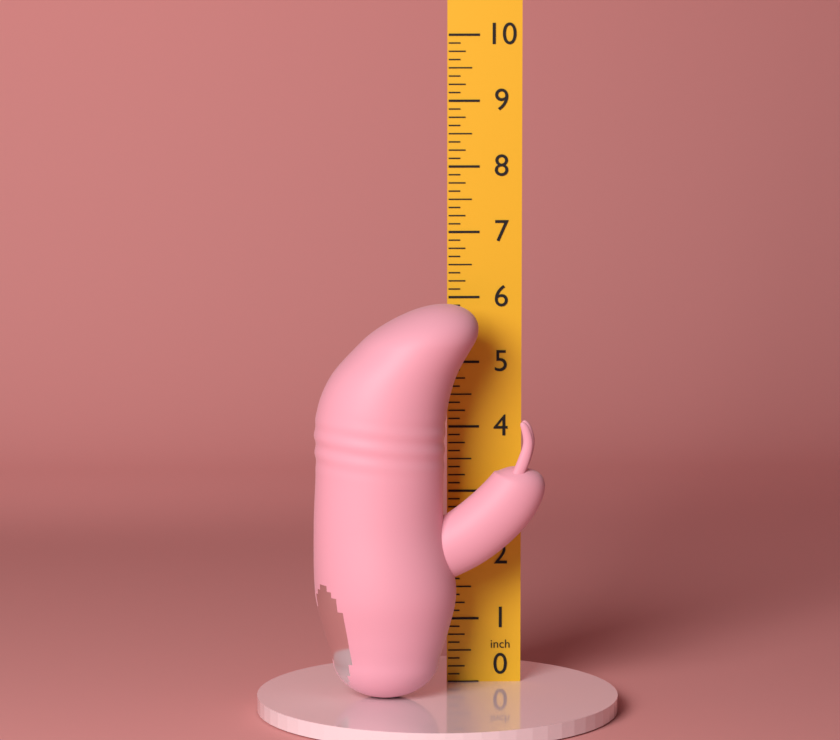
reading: 6.000 in
